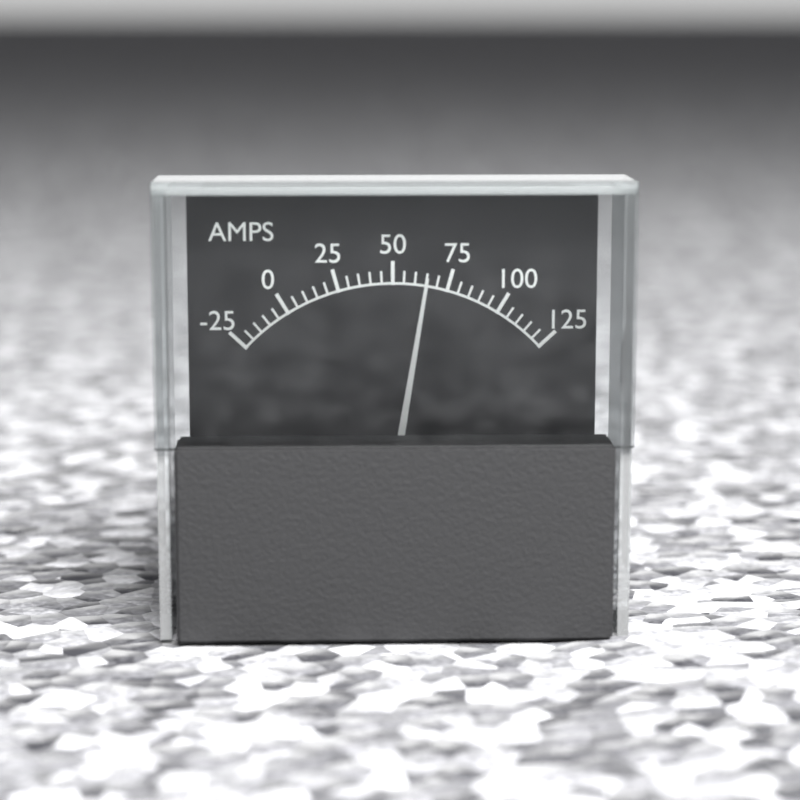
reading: 65 A
